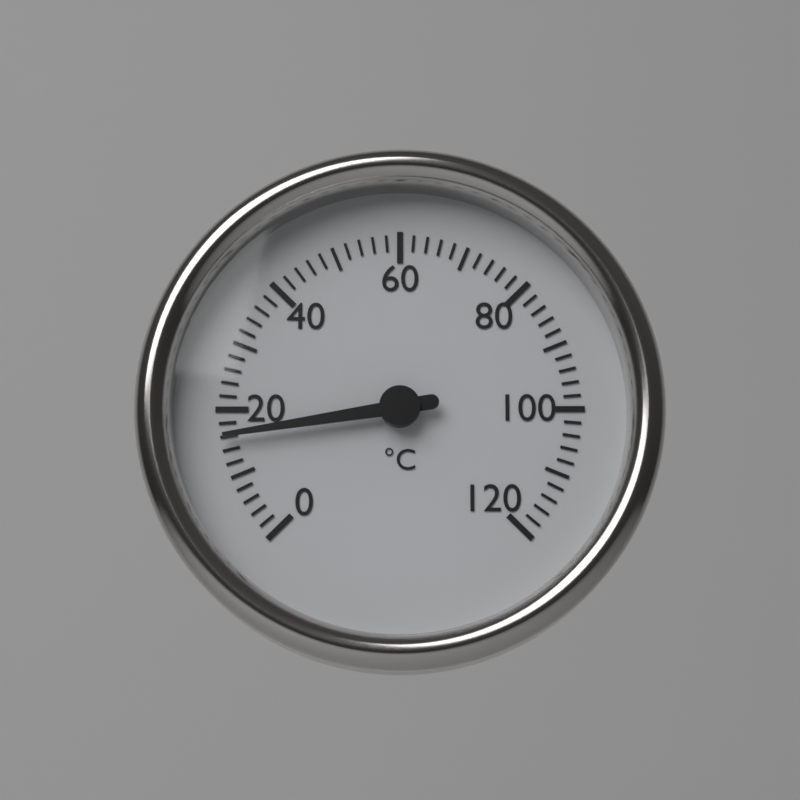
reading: 16 °C
